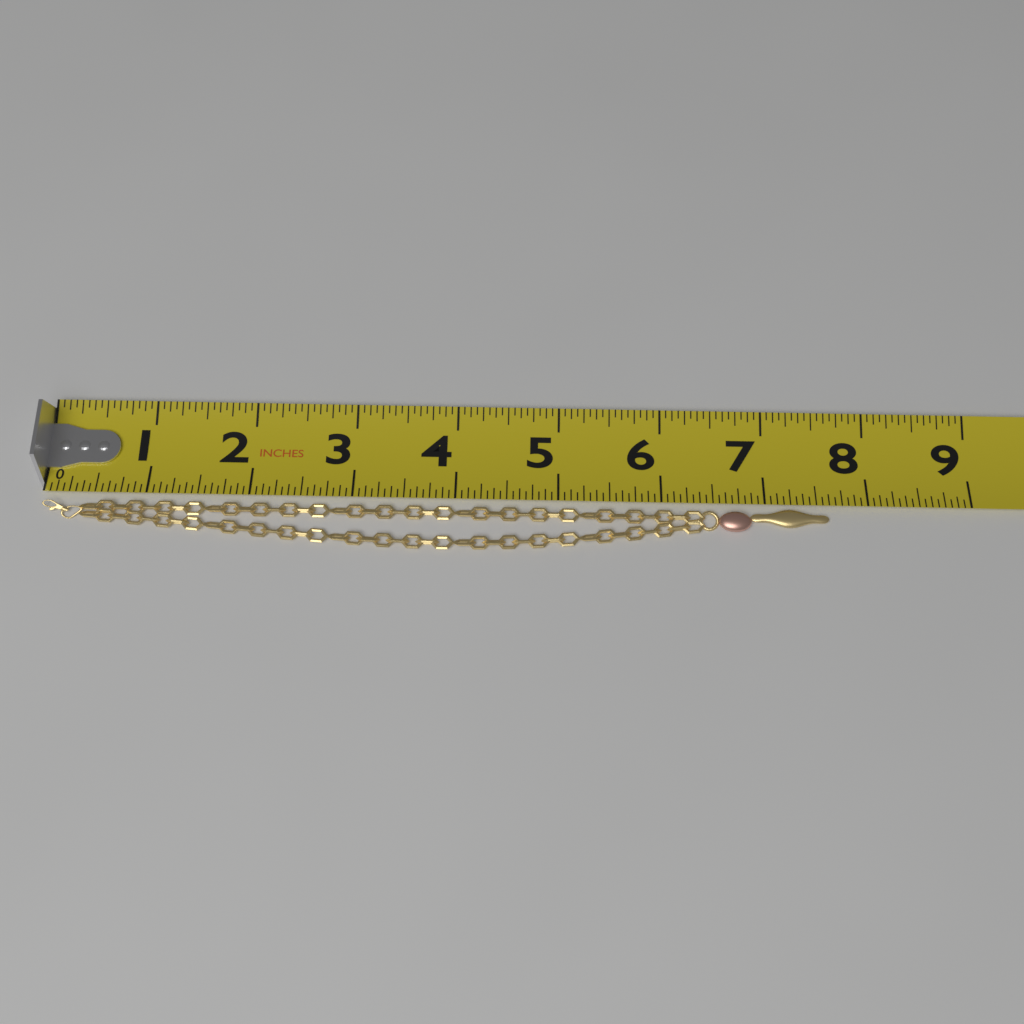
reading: 7.6250 in
